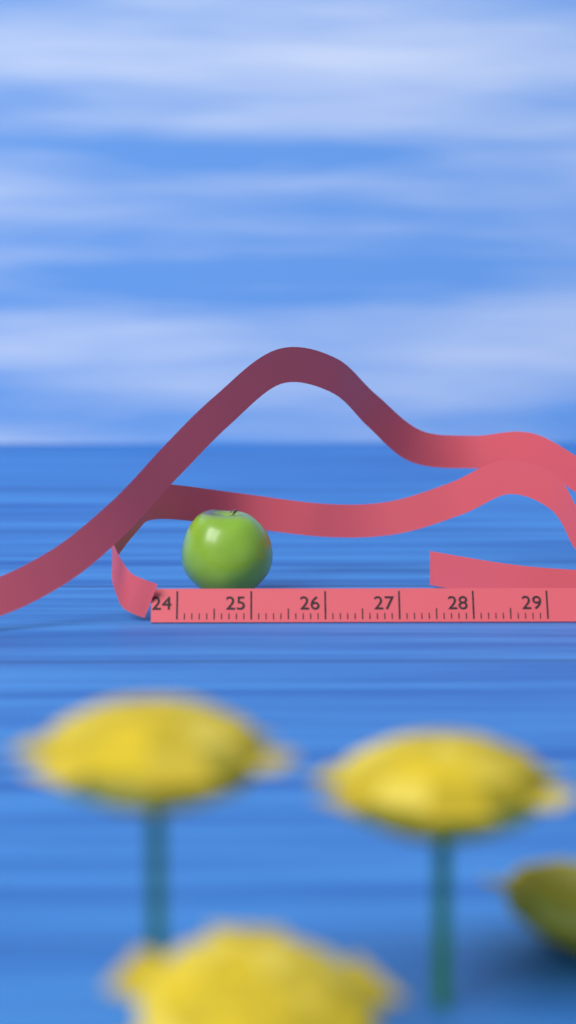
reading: 25.3 cm
